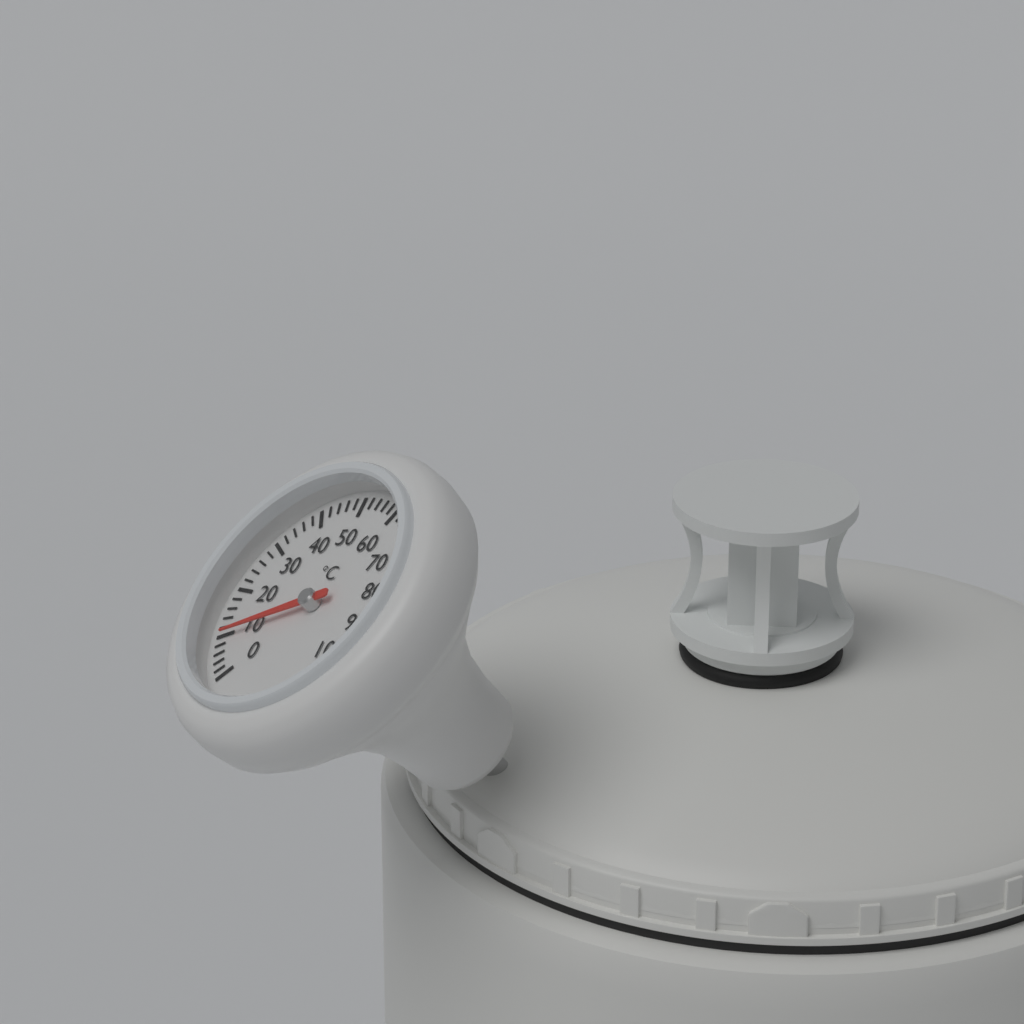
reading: 10 °C
